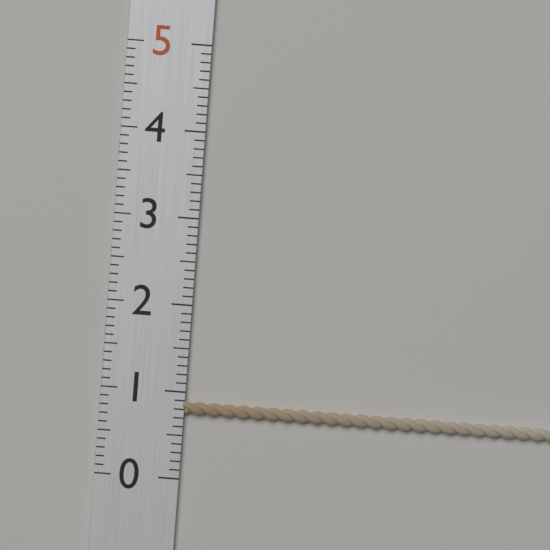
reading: 0.9 (no unit)
